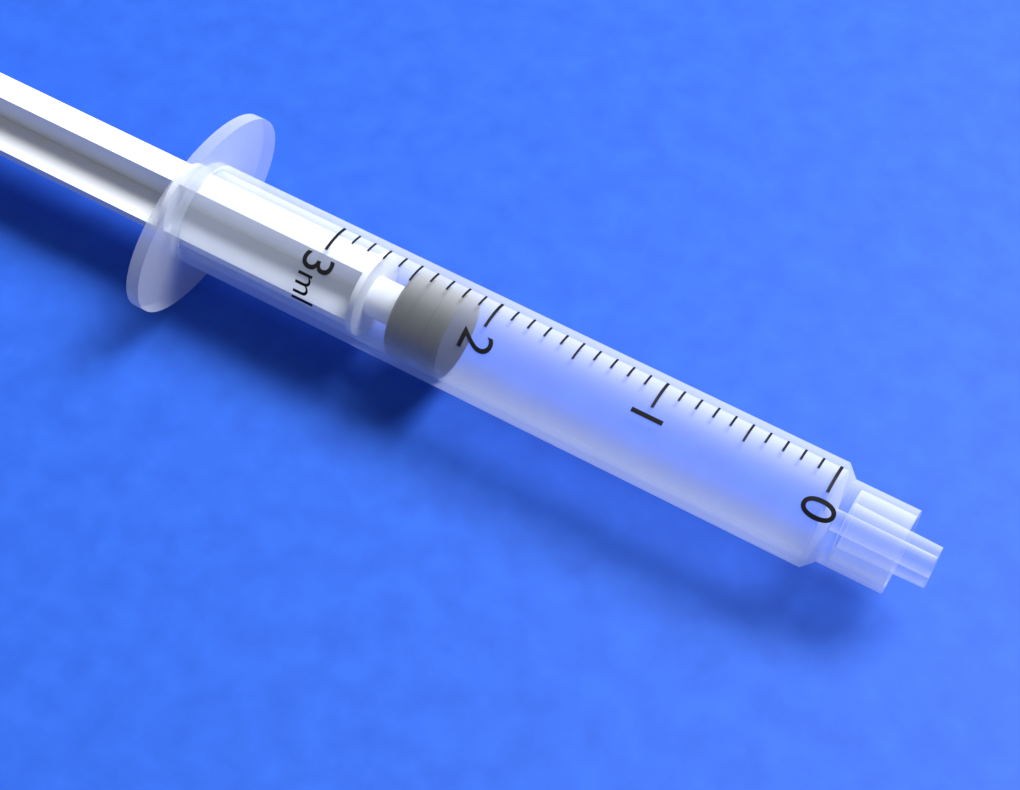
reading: 2.2 ml
